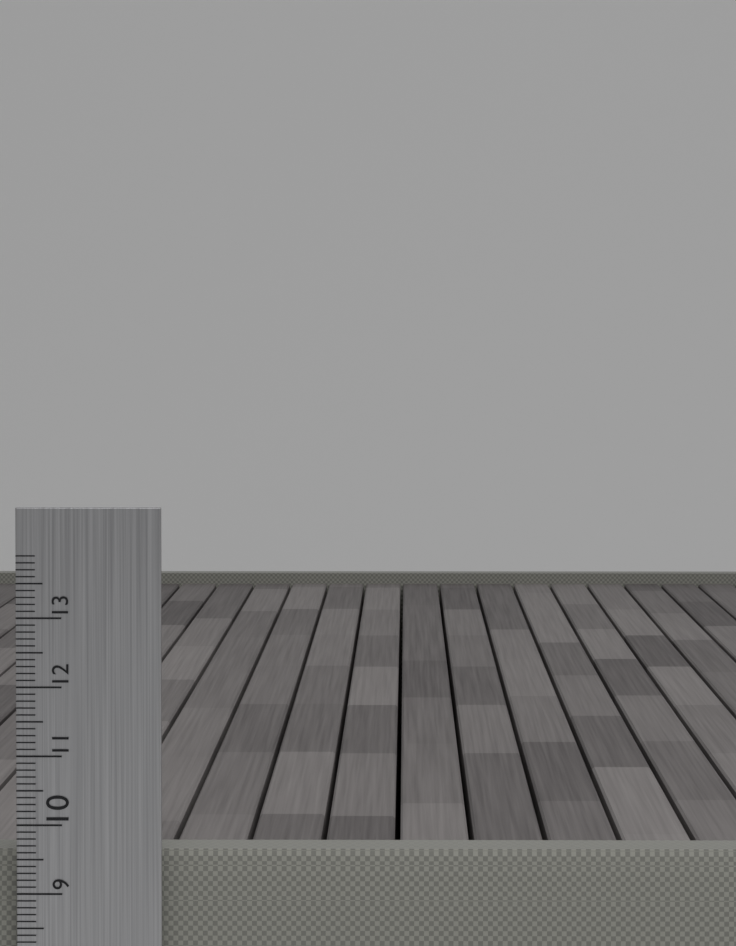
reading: 9.6 cm
